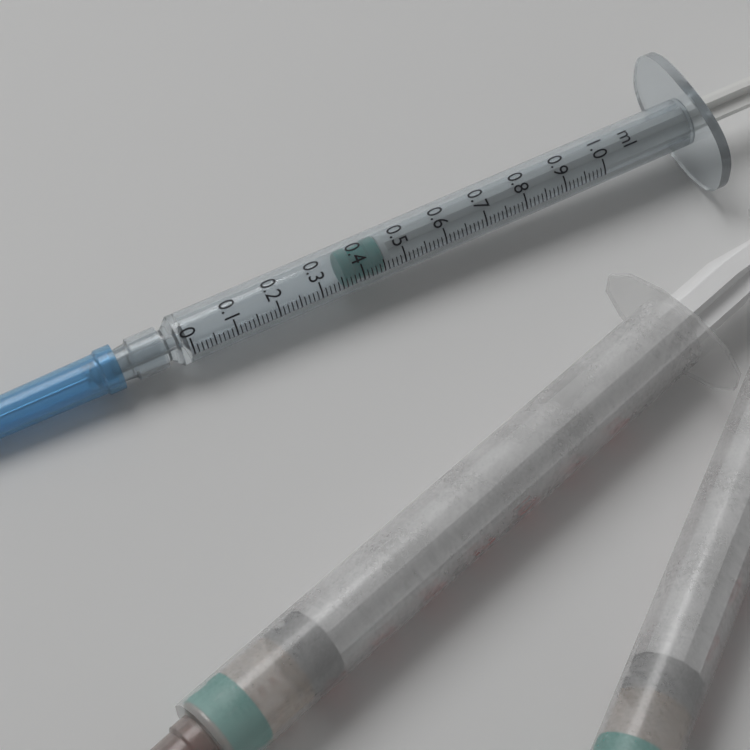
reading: 0.36 ml
